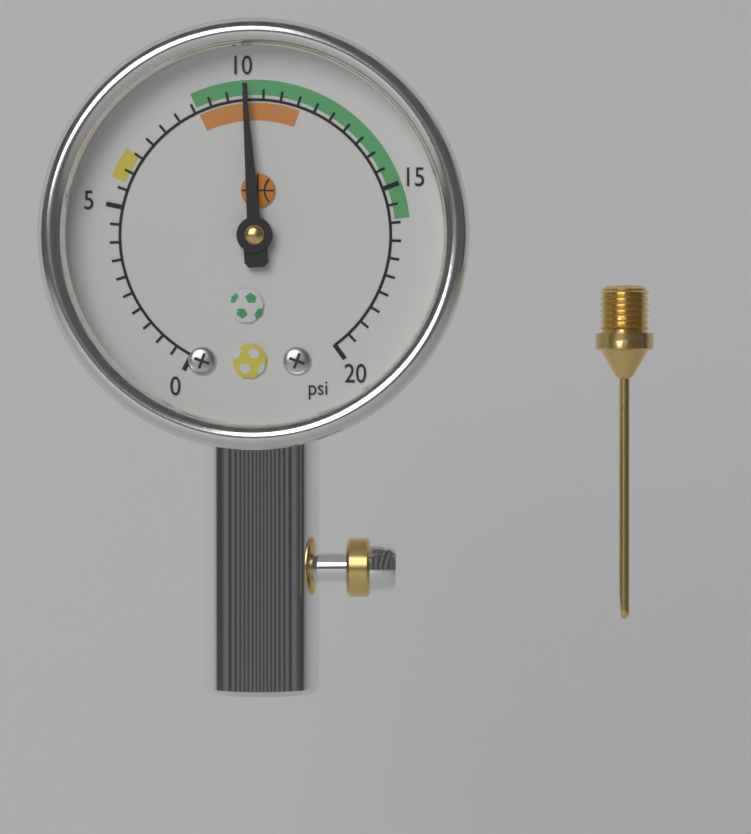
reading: 10.0 psi
